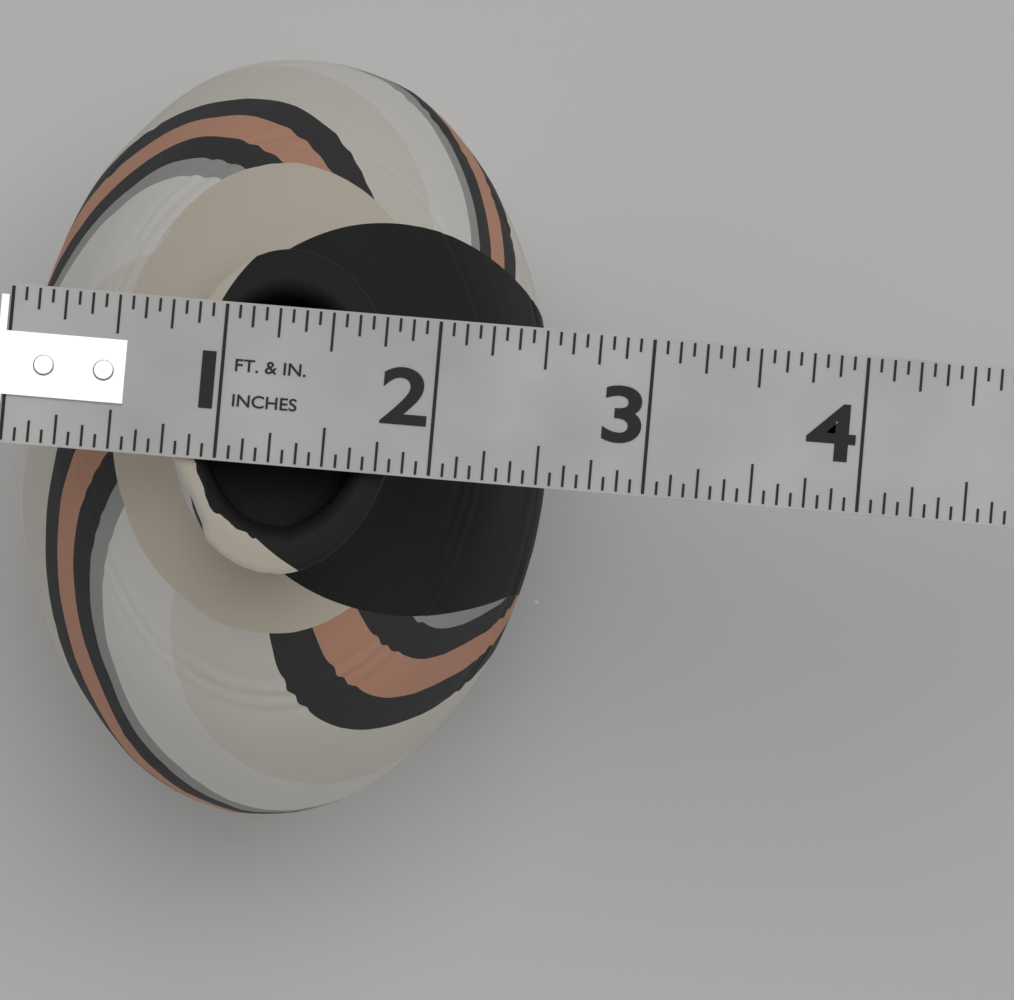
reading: 2.5625 in
